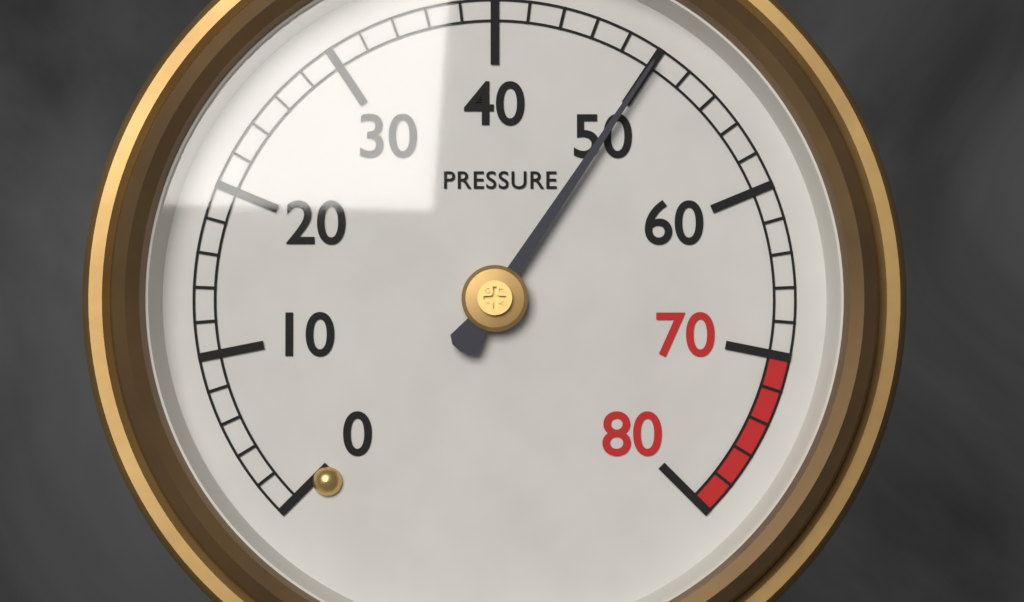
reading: 50 (no unit)
